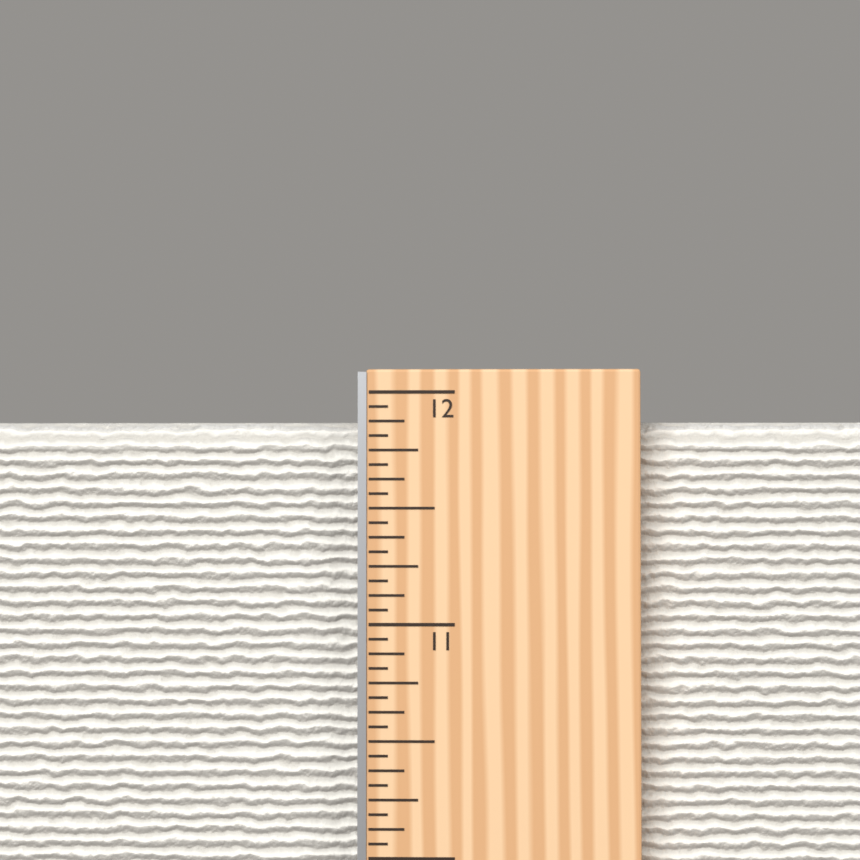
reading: 11.8750 in
